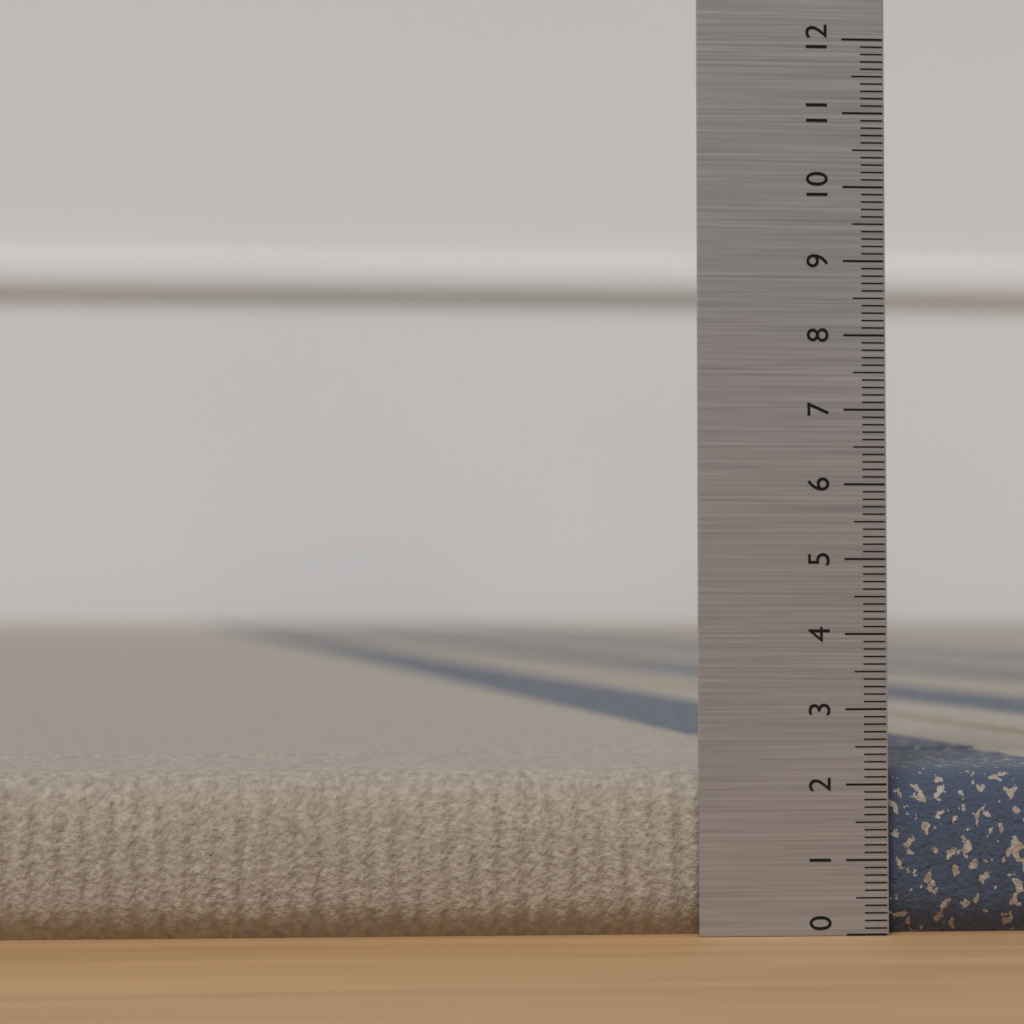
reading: 2.2 (no unit)
